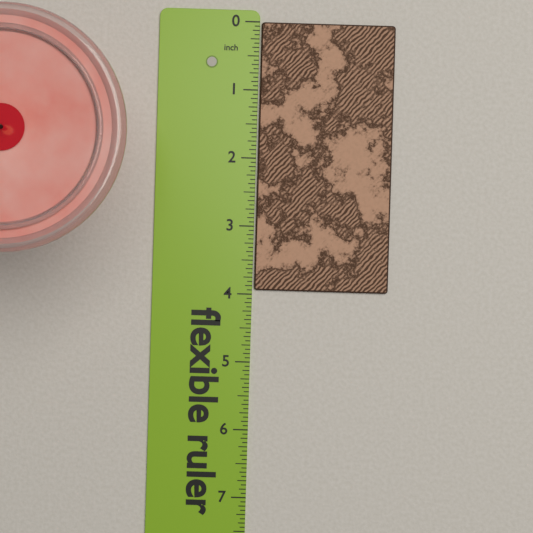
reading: 3.9375 in
